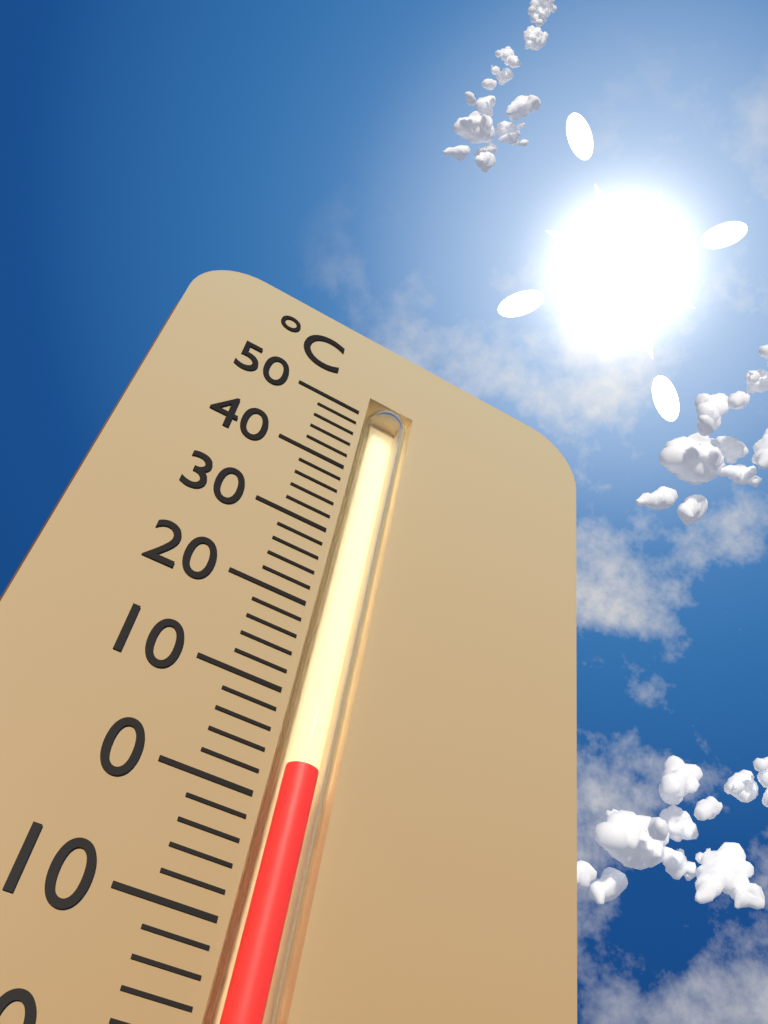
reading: 4 °C
